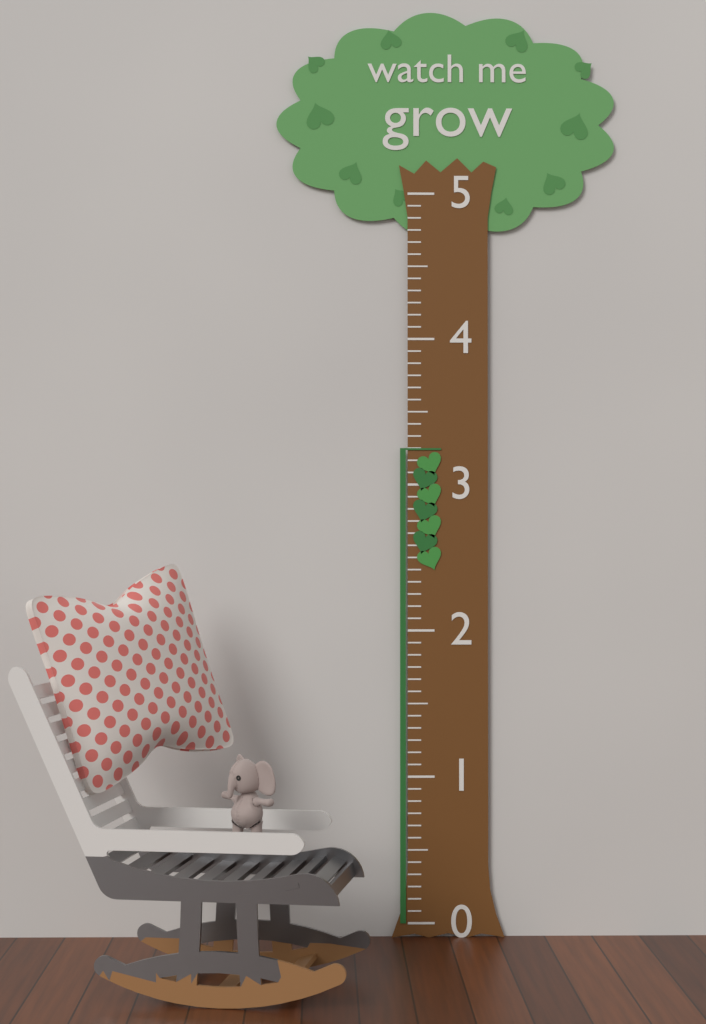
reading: 3.250000 (no unit)
